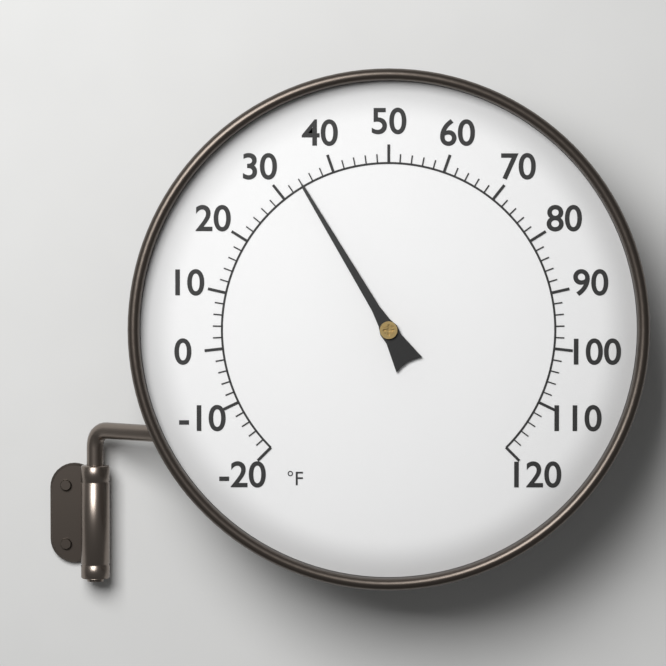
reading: 34 °F
